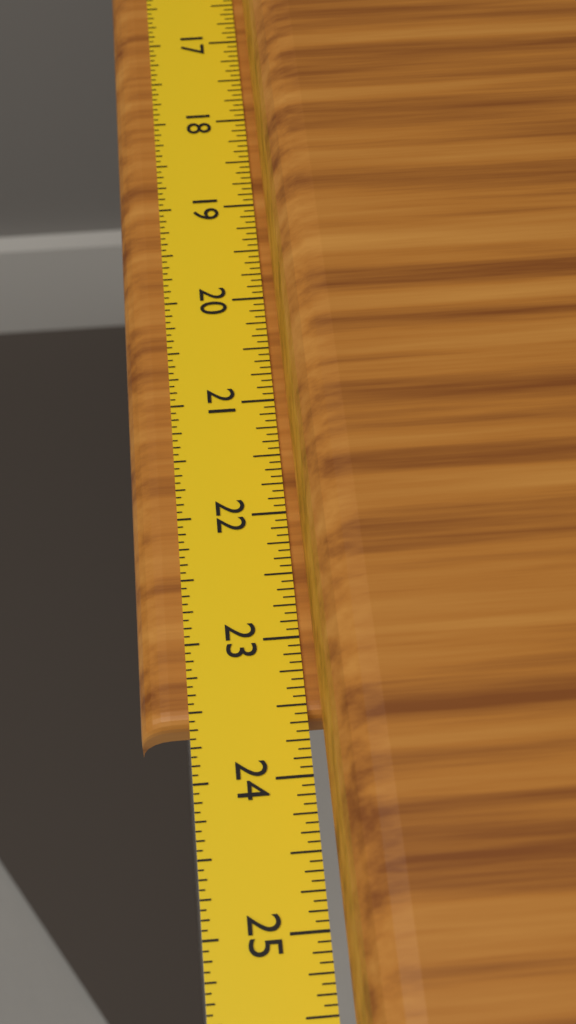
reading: 23.5625 in
